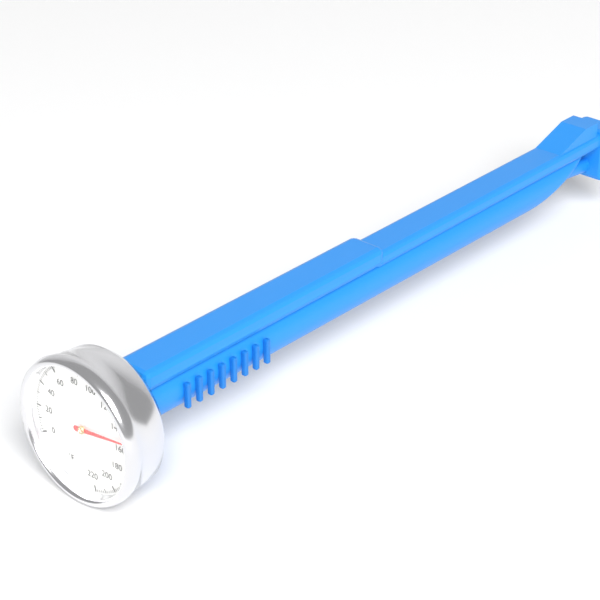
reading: 152 °F
